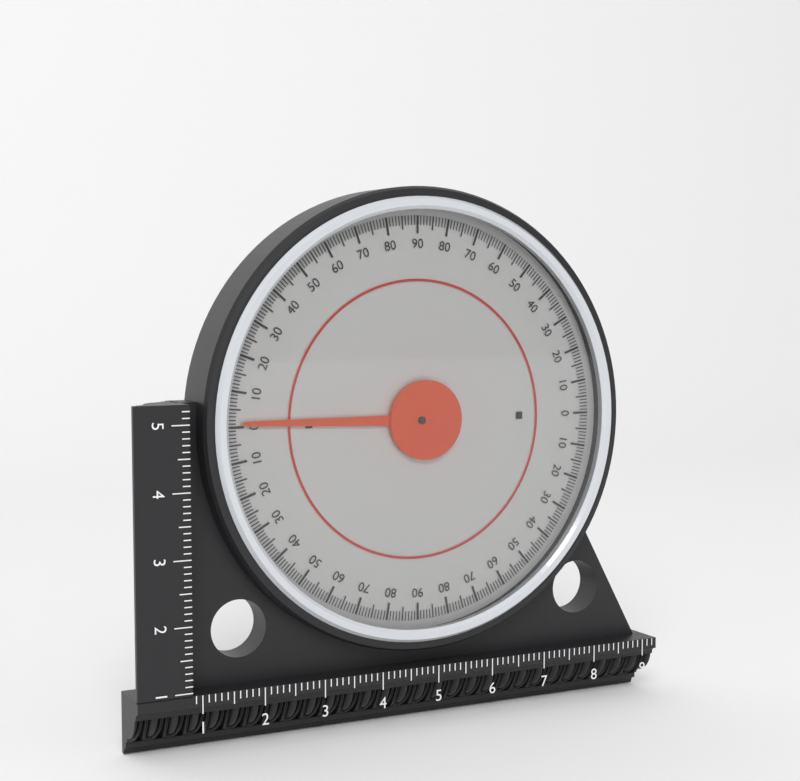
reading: 1 (no unit)
